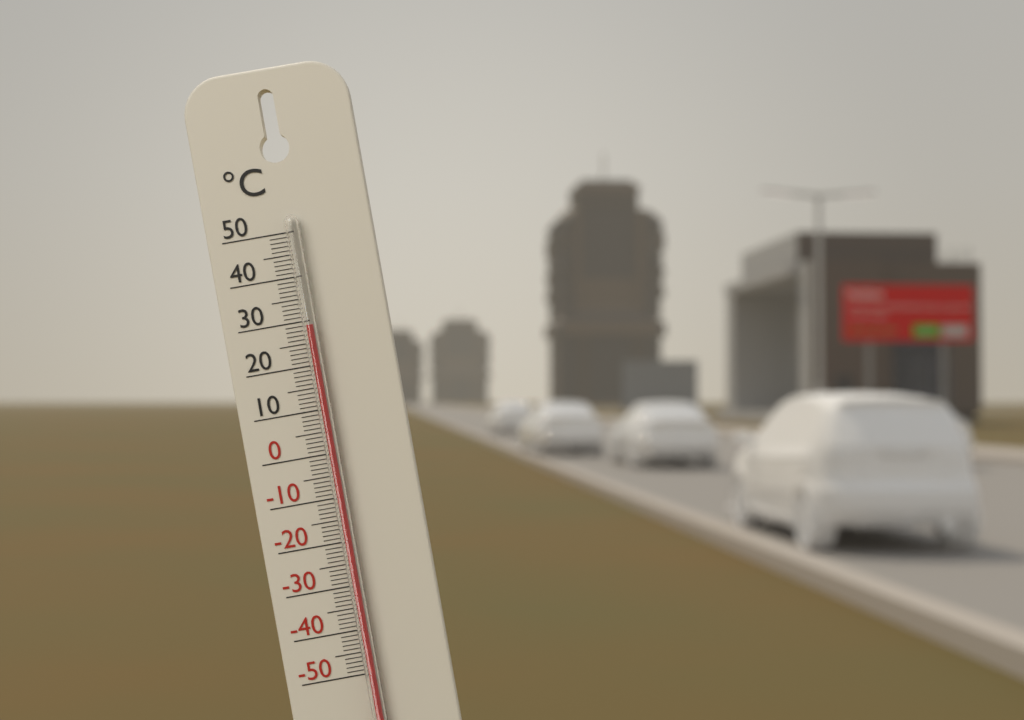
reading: 29 °C
